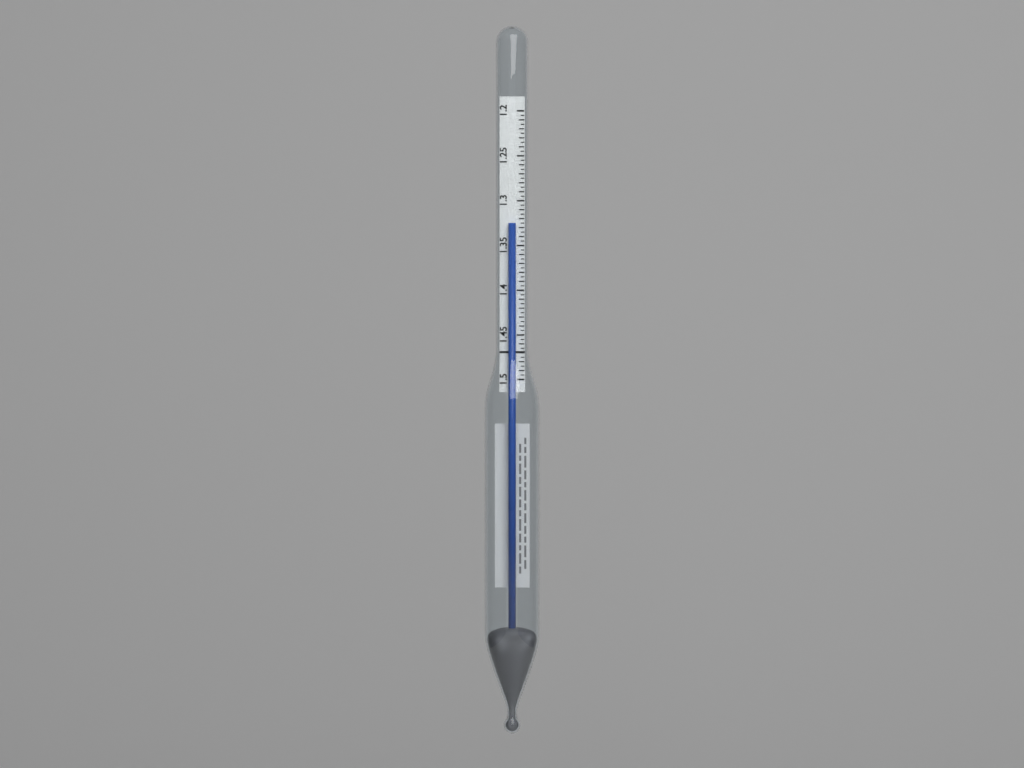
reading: 1.325 (no unit)
